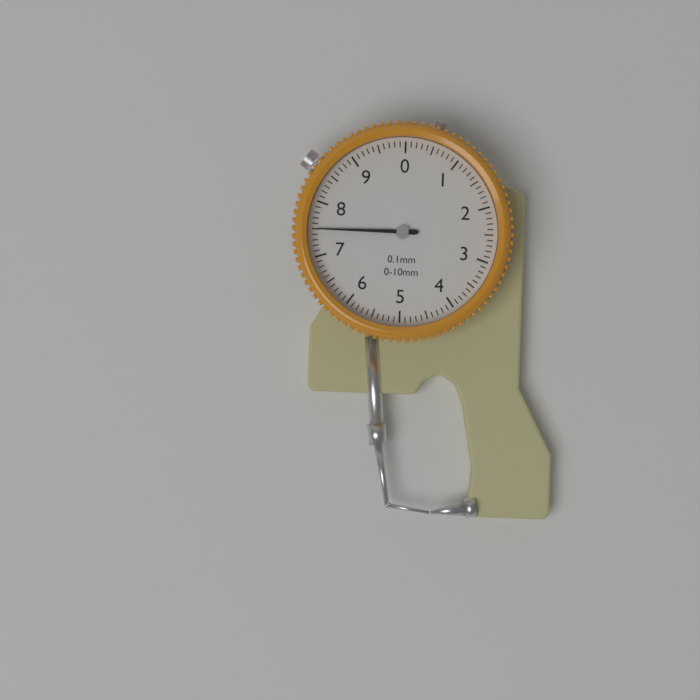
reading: 7.5 mm
